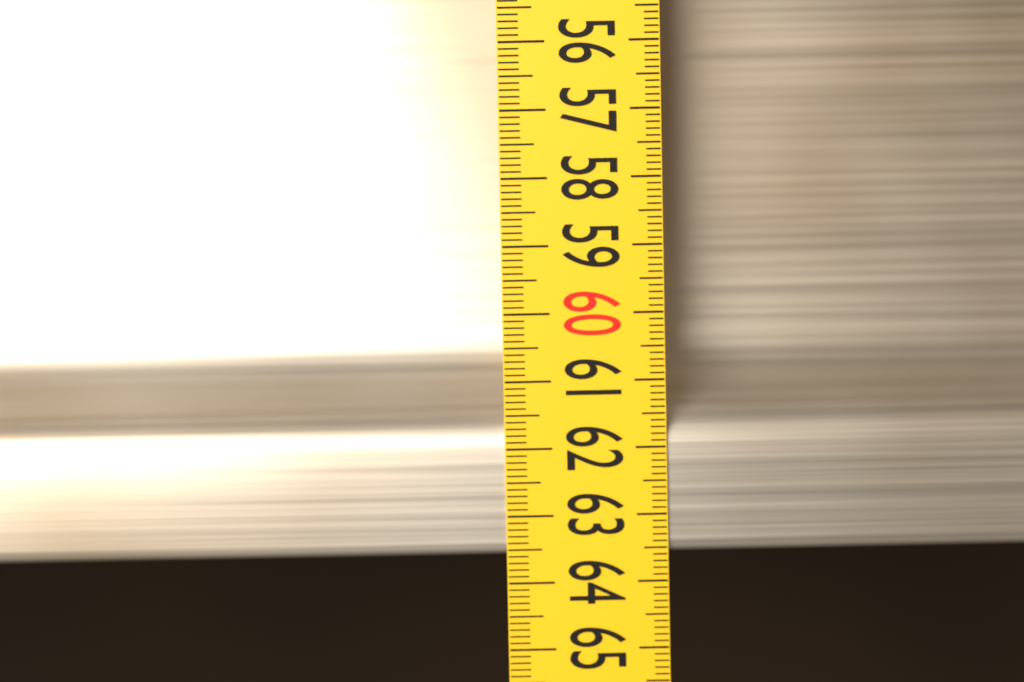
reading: 63.6 (no unit)
